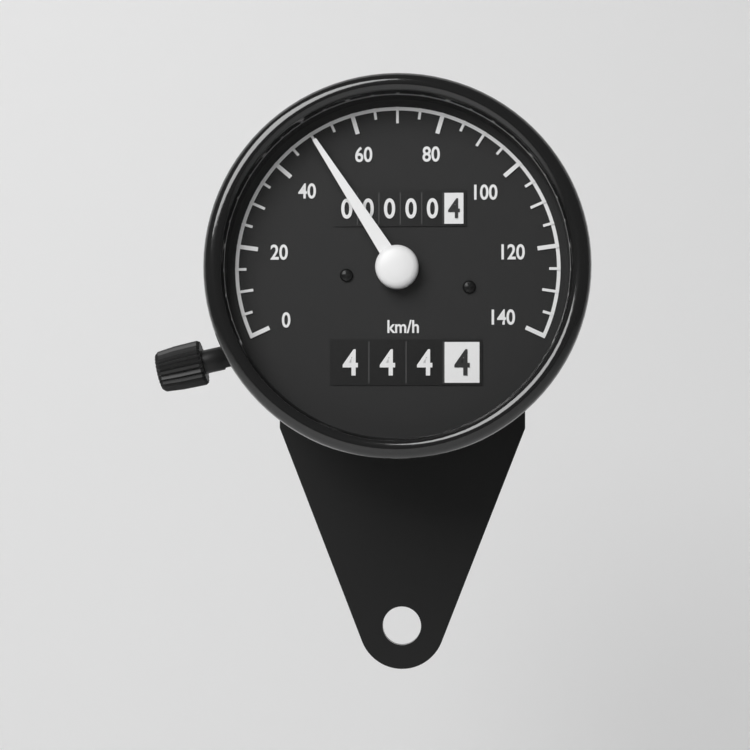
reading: 50 km/h
